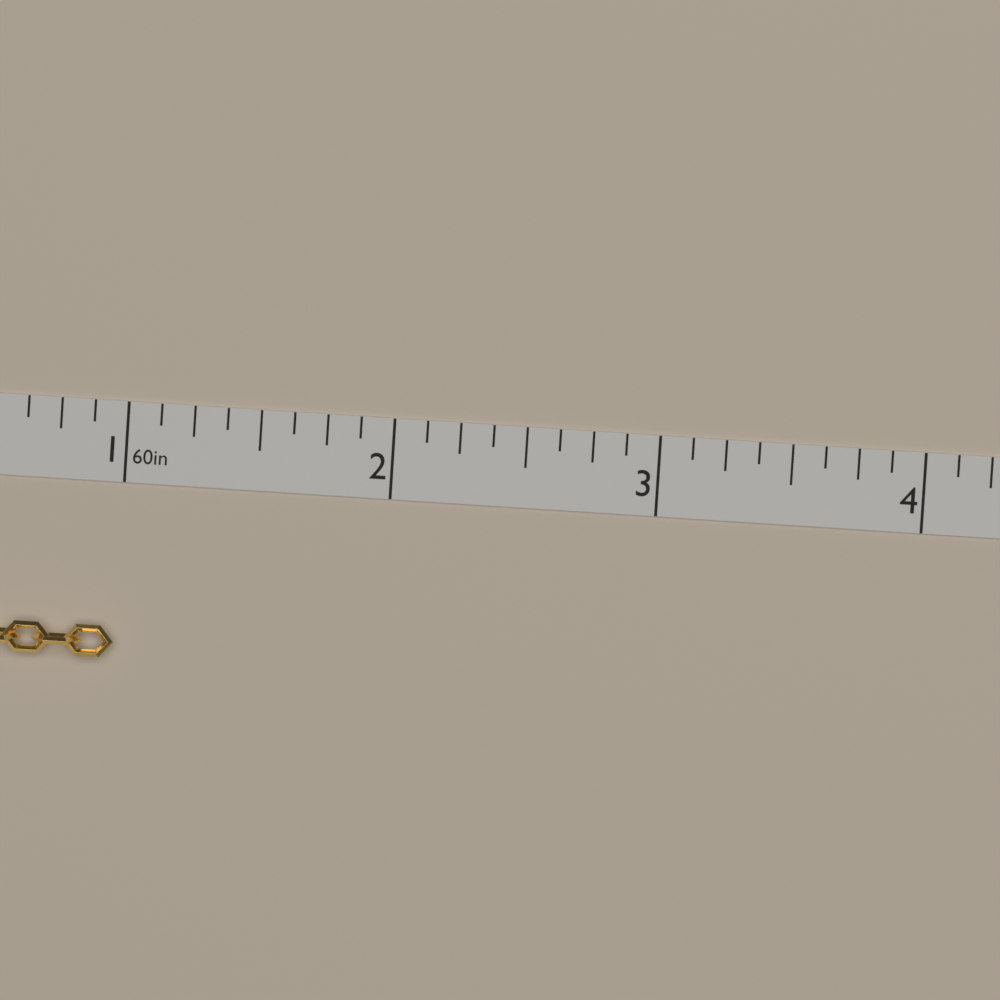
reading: 1.000 in
